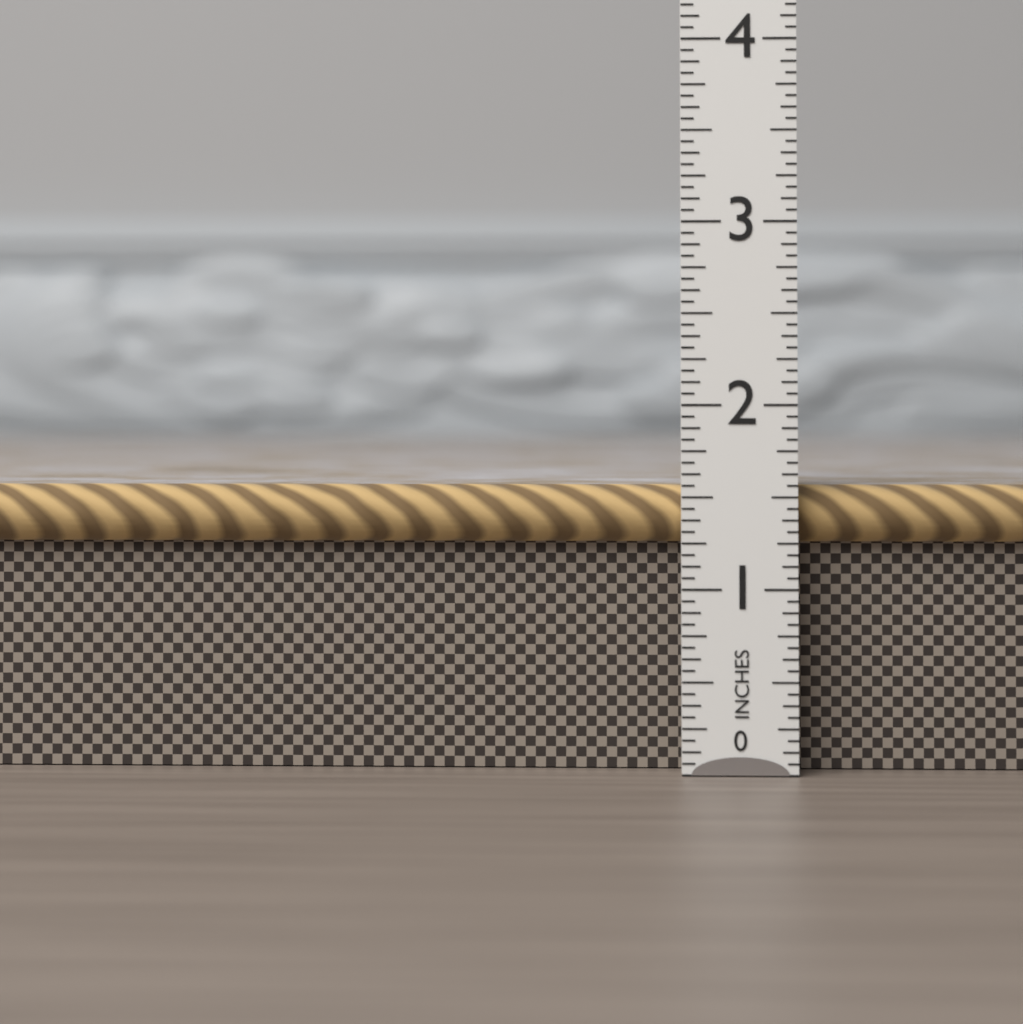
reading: 1.5625 in
